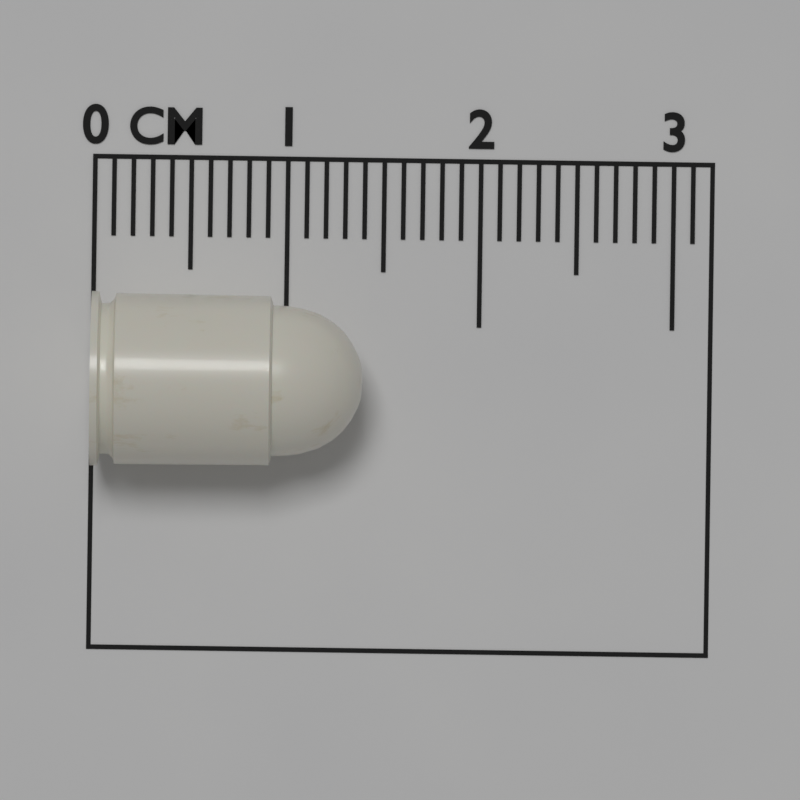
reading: 1.4 cm
